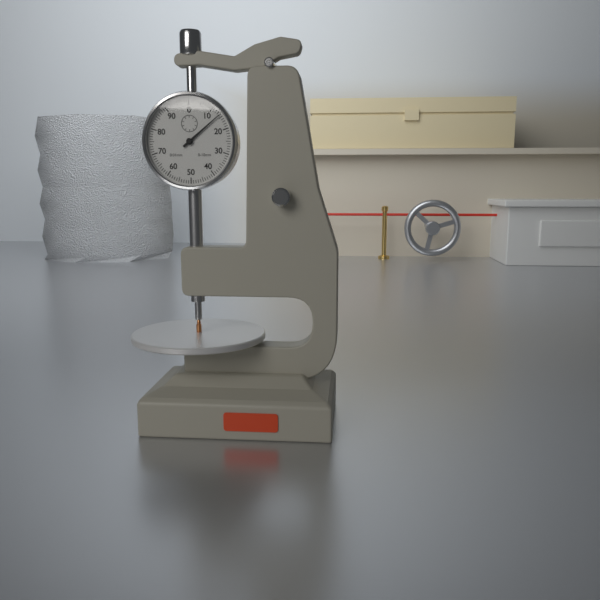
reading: 0.14 mm
